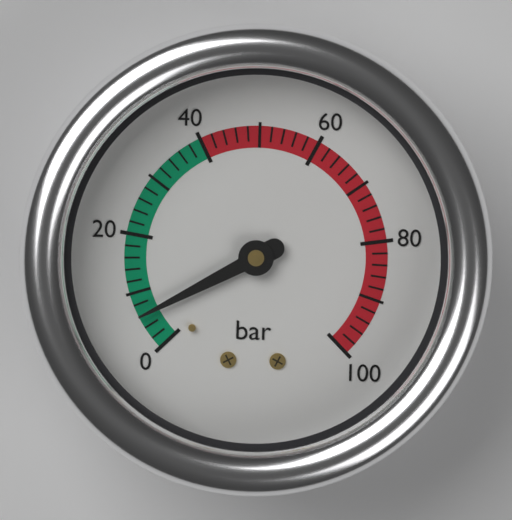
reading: 6 bar
